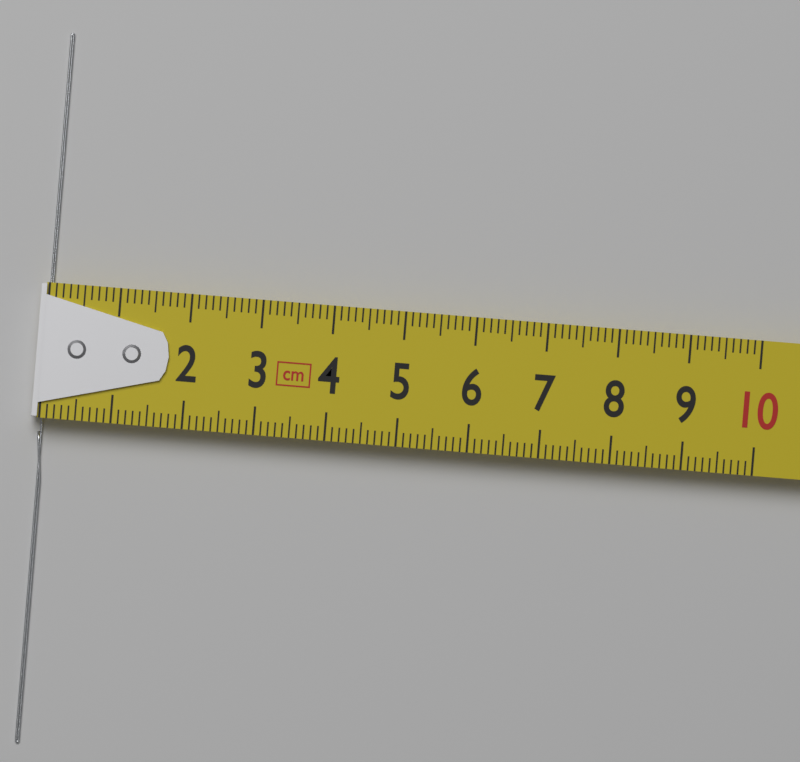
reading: 0.1 cm
